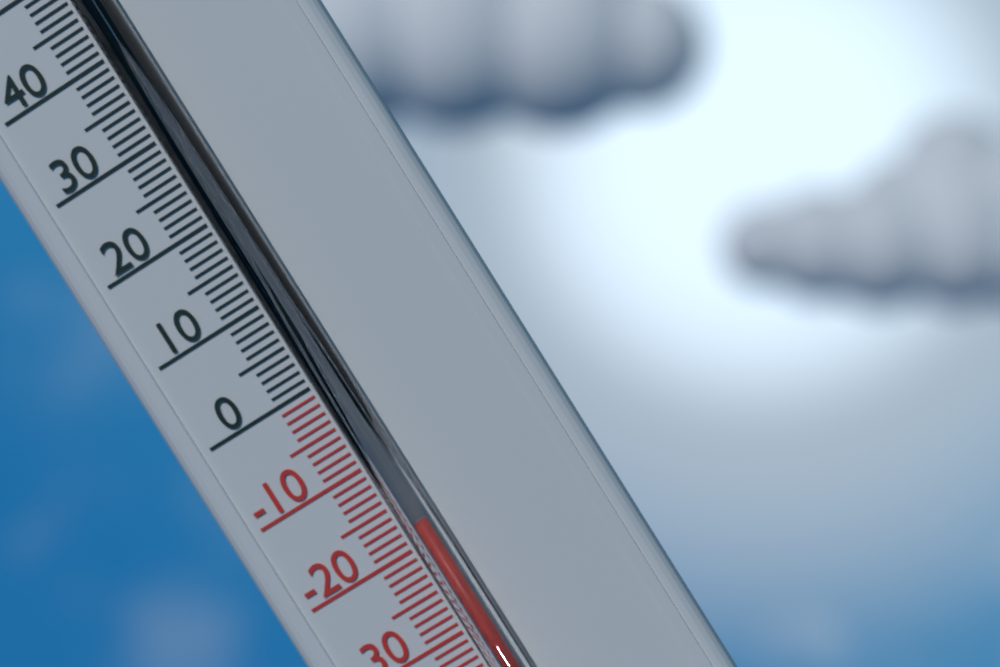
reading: -18 °C
